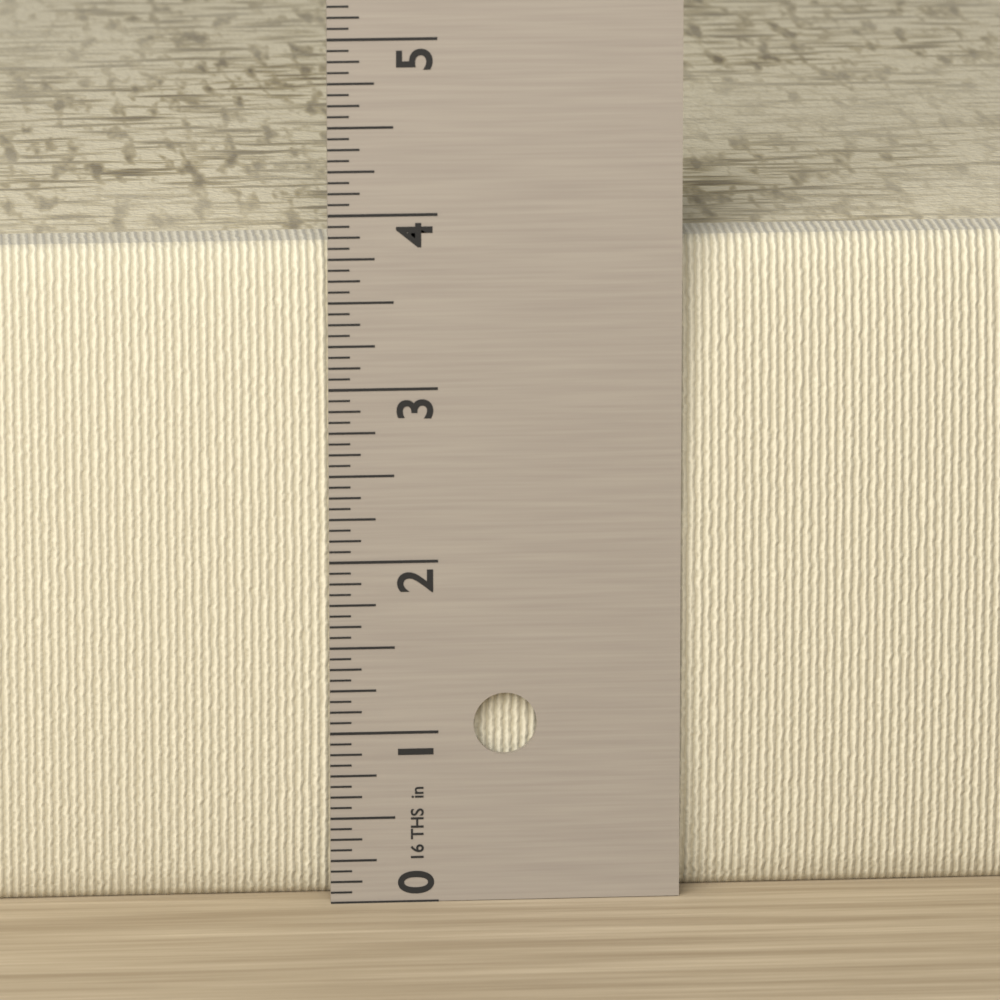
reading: 3.8125 in
